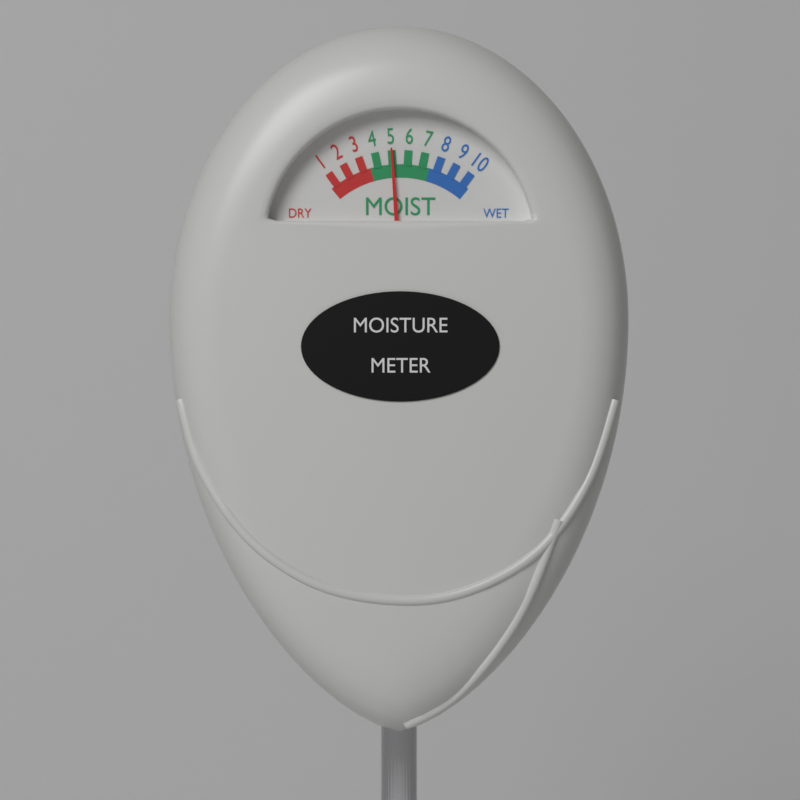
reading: 5 (no unit)
